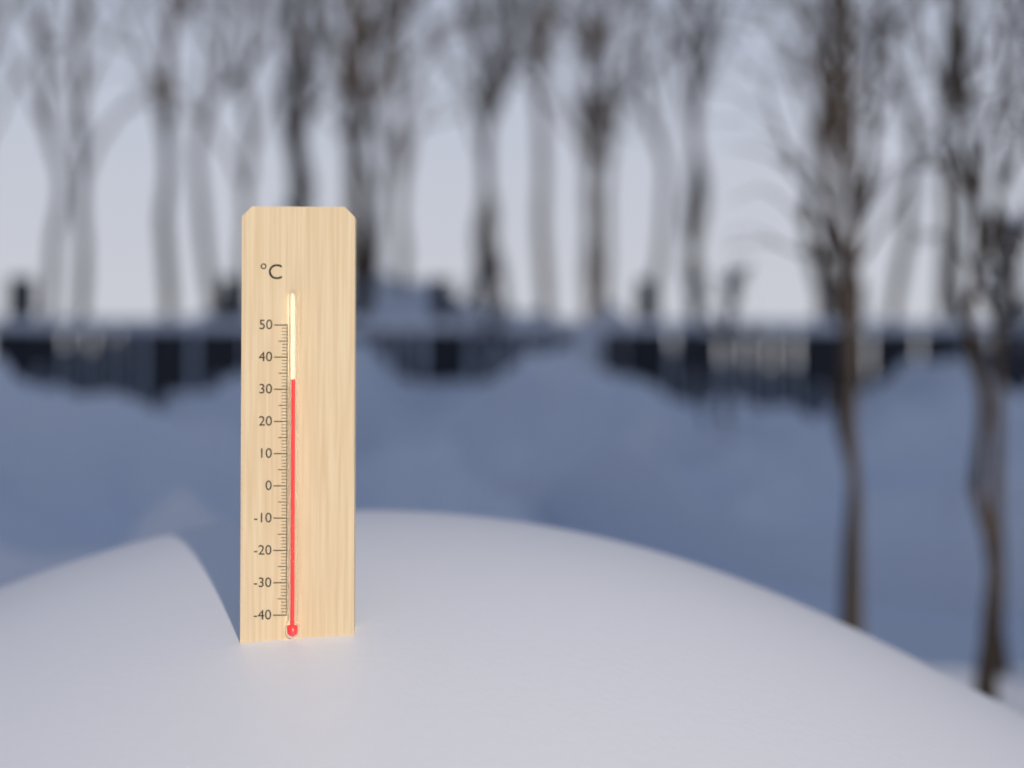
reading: 33 °C
